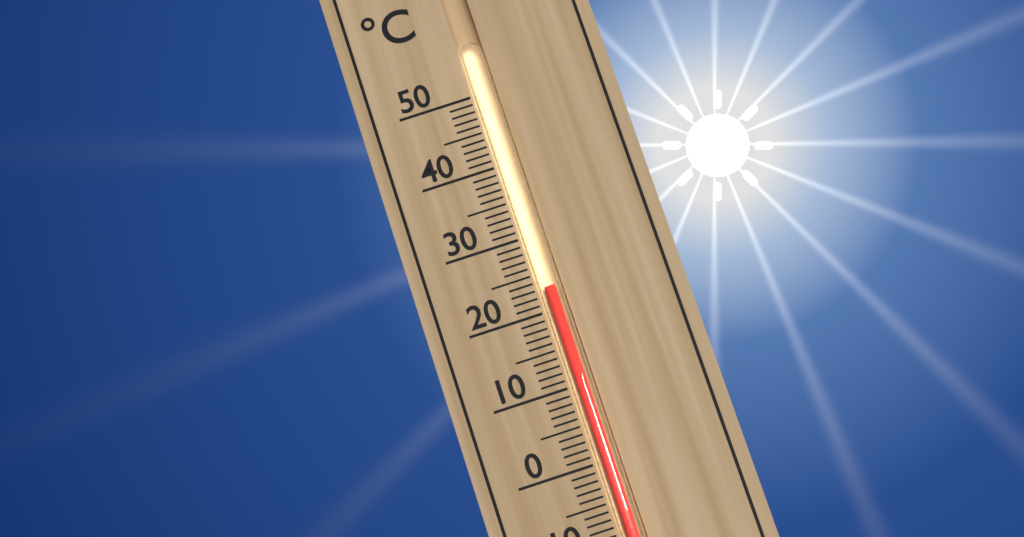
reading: 23 °C
